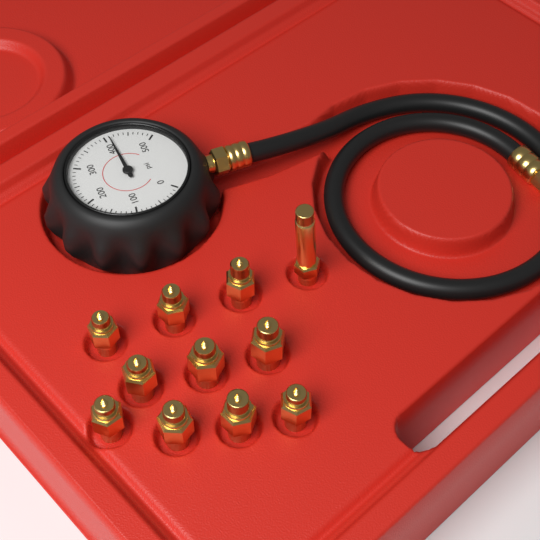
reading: 410 psi
